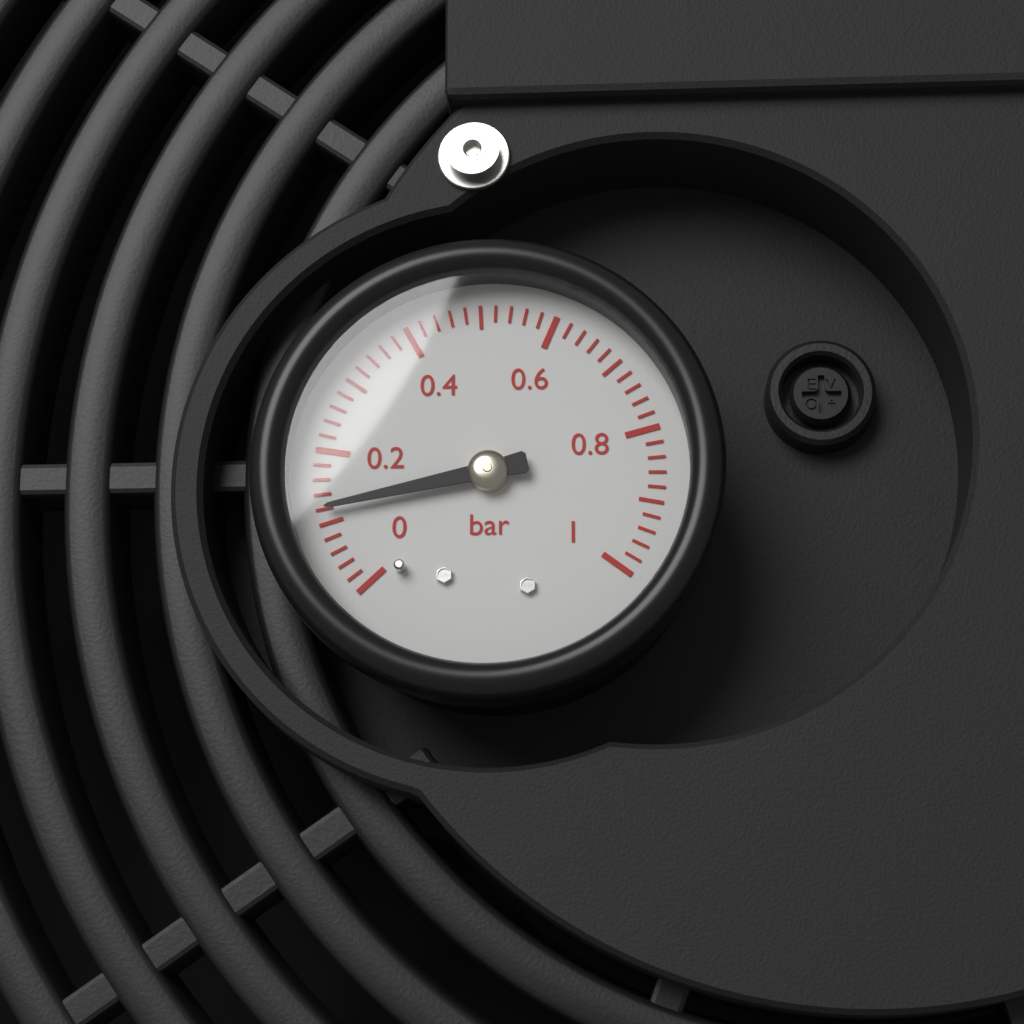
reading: 0.12 bar
